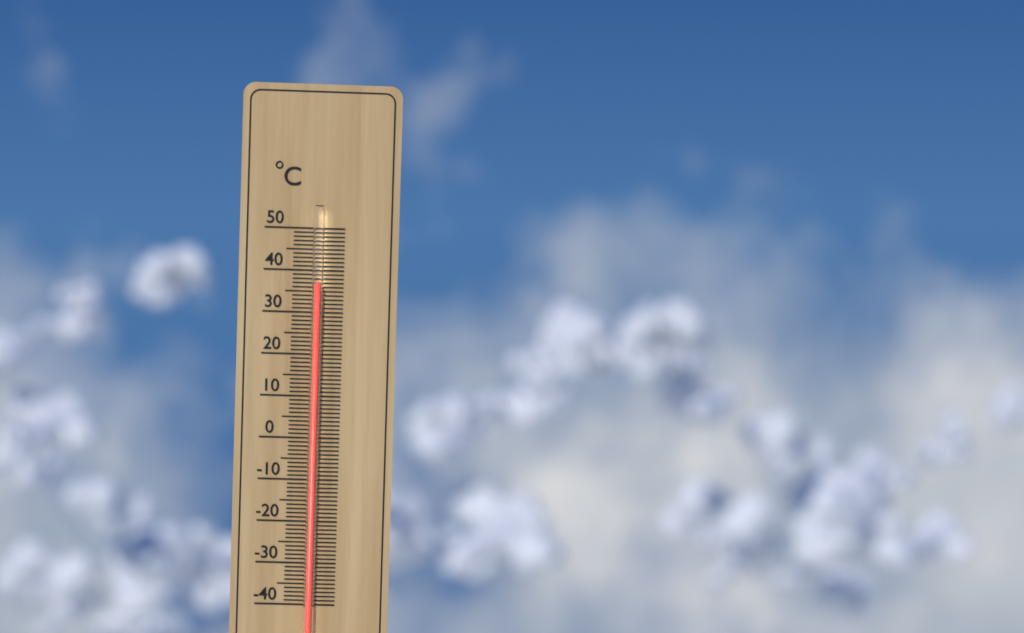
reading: 37 °C
